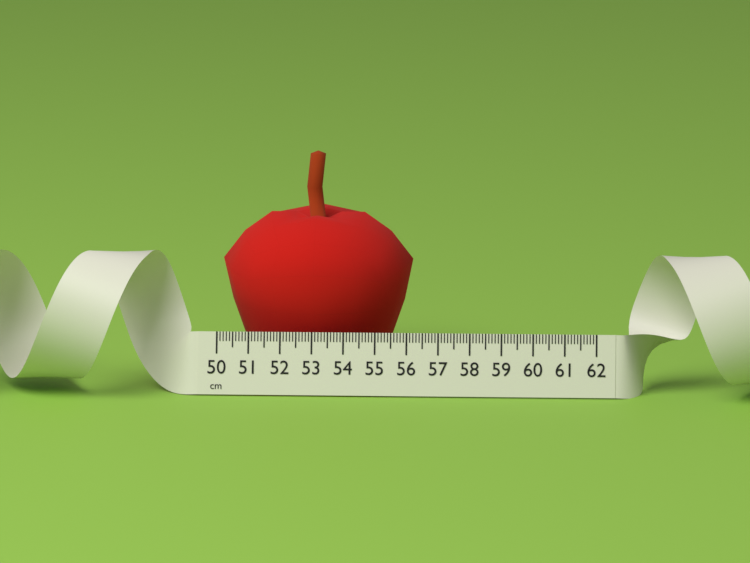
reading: 56.1 cm
